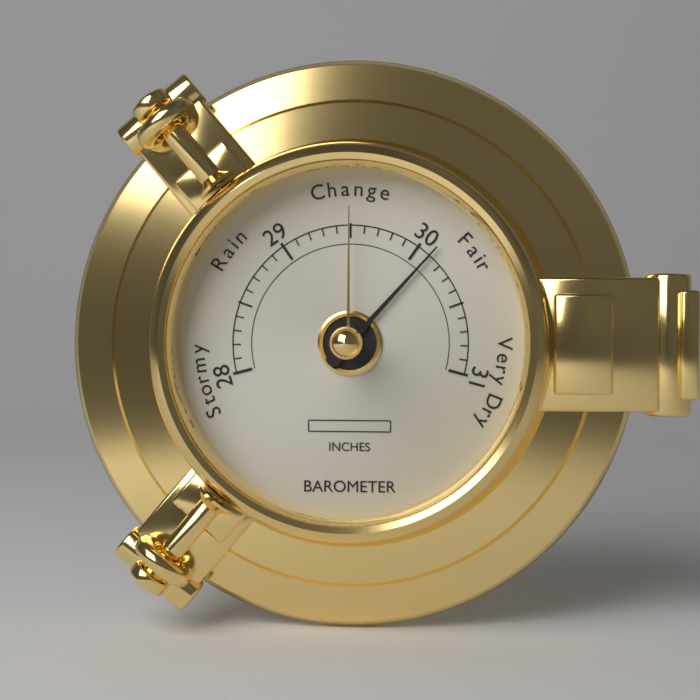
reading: 30.1 inches
